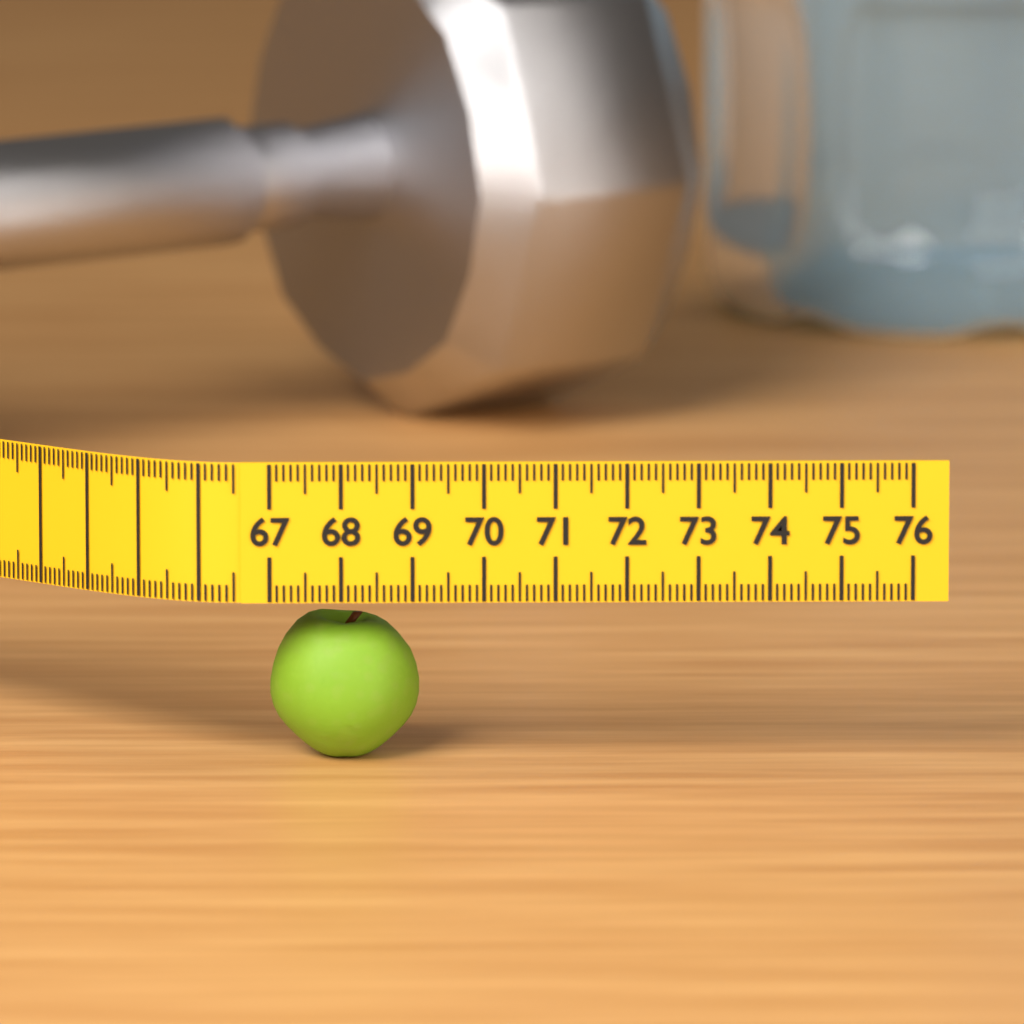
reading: 69.1 (no unit)
